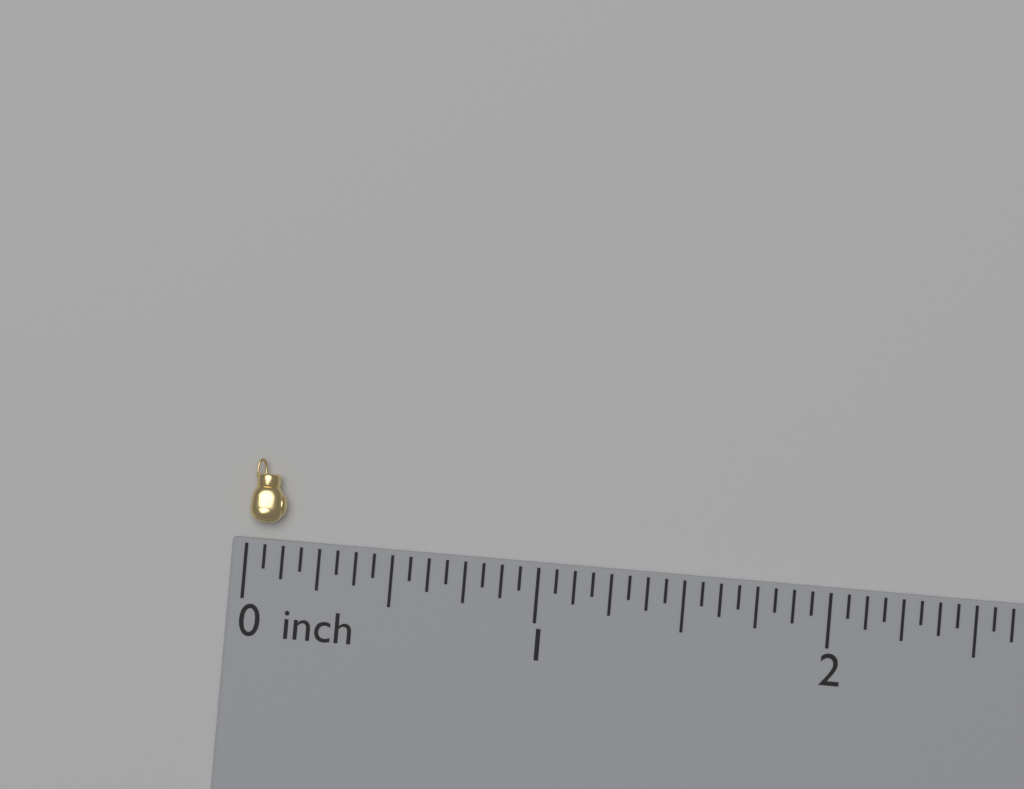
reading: 0.1250 inch
